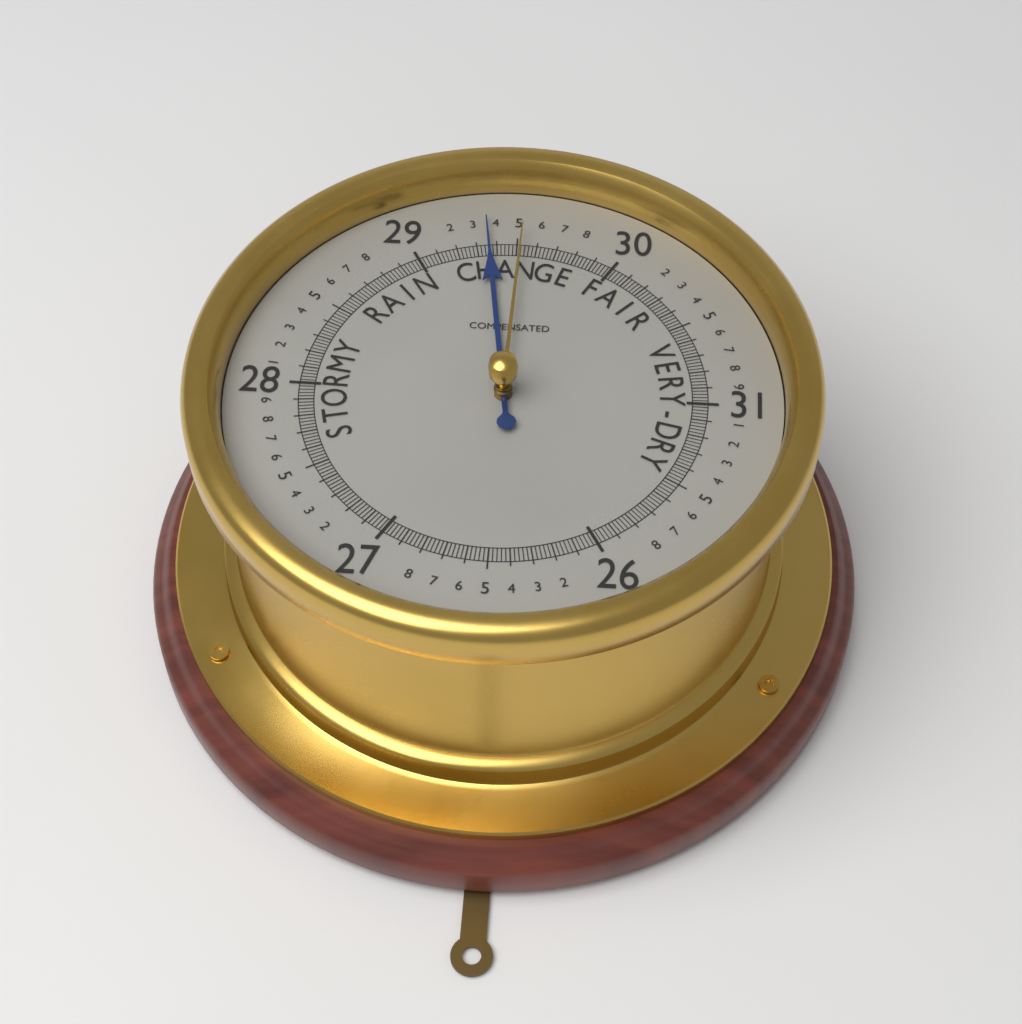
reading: 29.36 (no unit)
